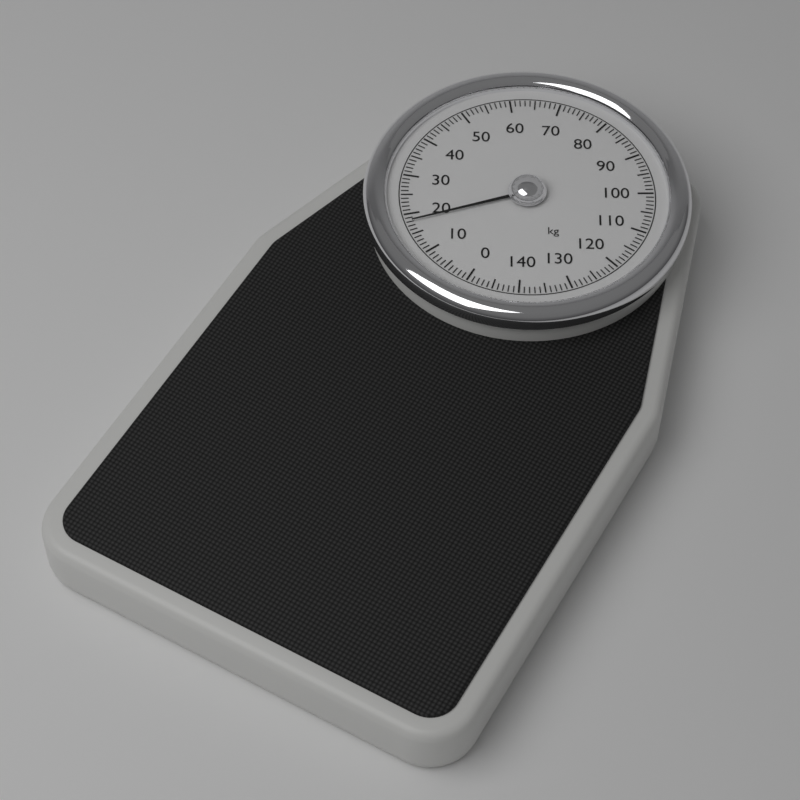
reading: 18 kg
